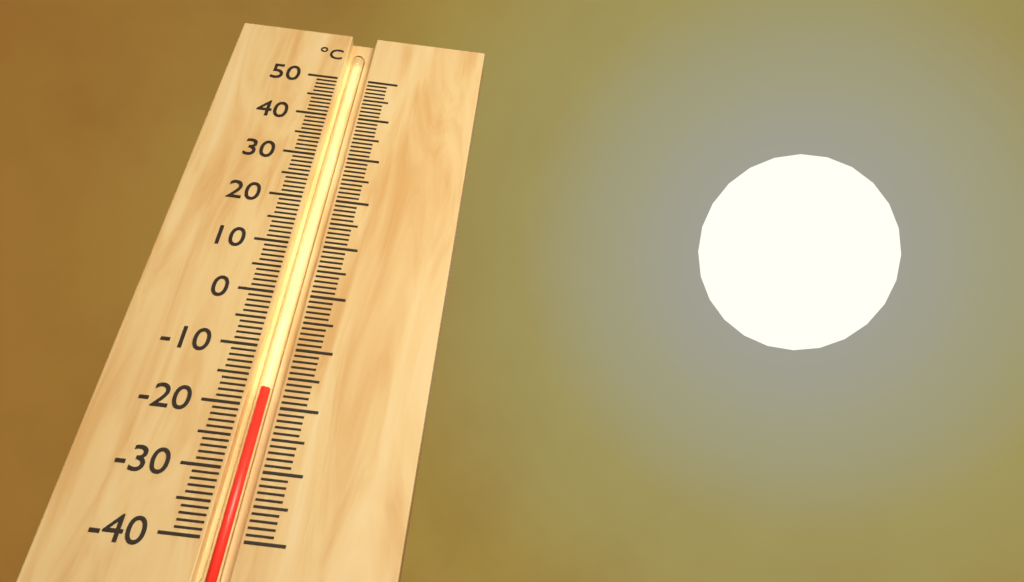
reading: -17 °C
